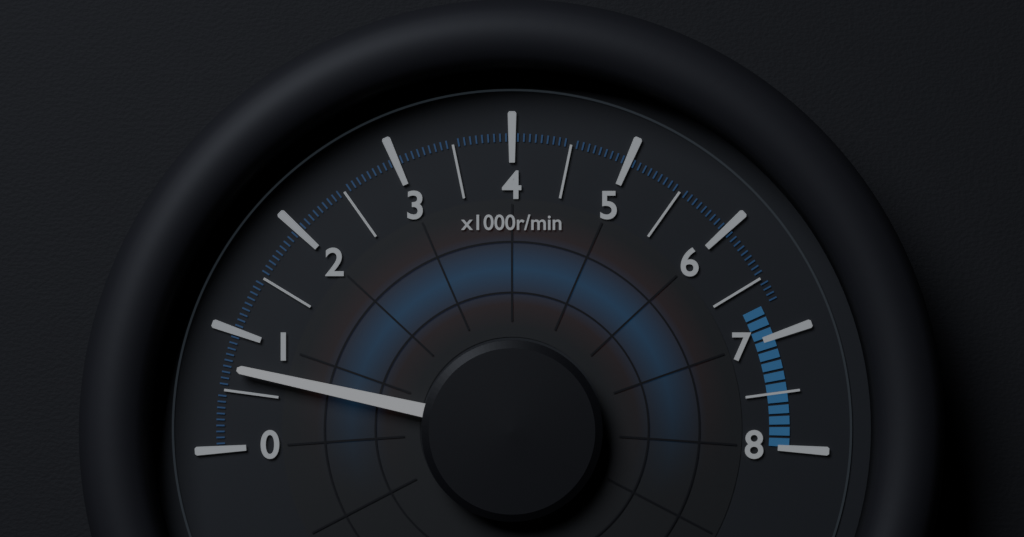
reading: 700 r/min
